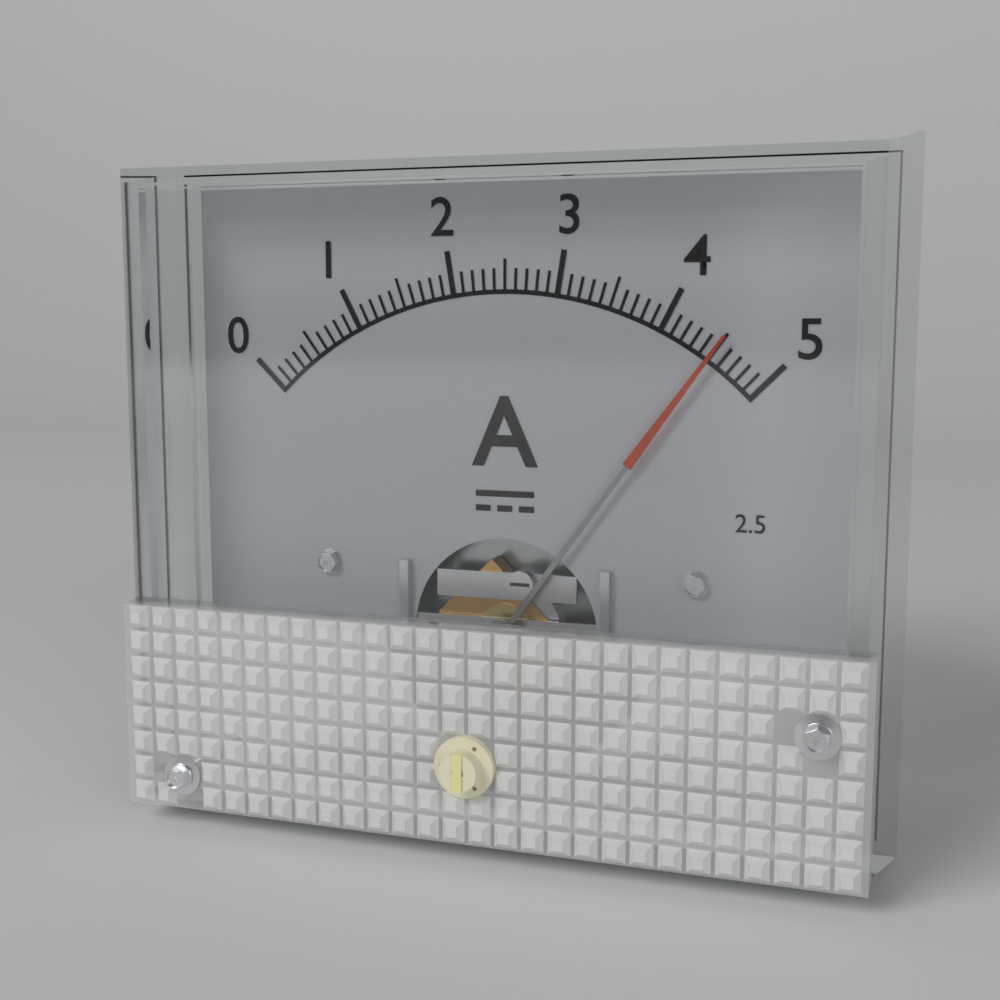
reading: 4.5 A
